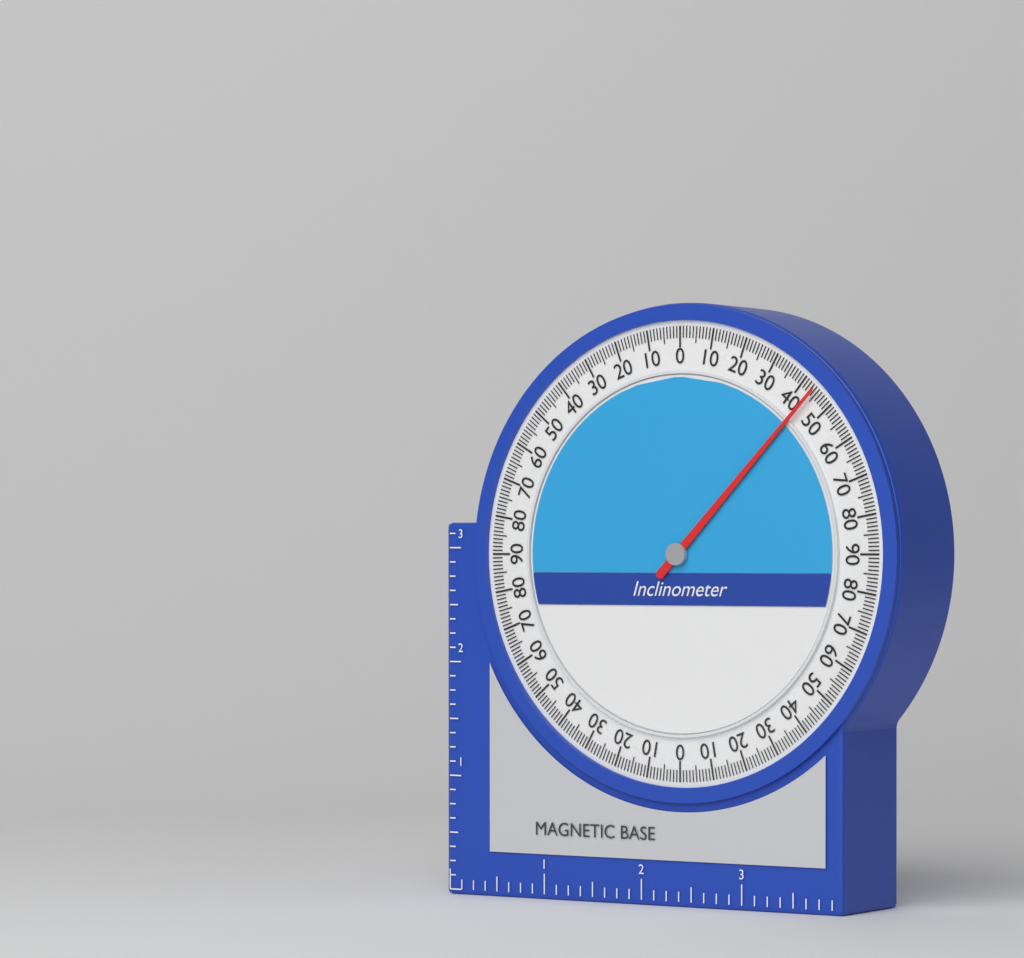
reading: 44 (no unit)
